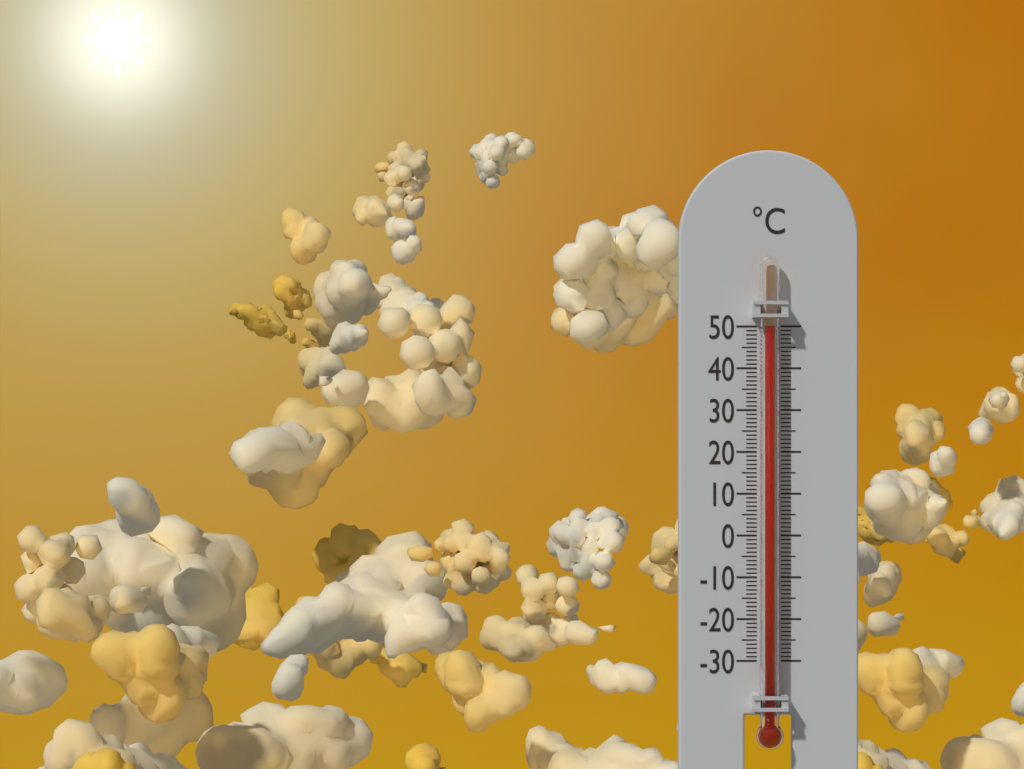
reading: 50 °C
